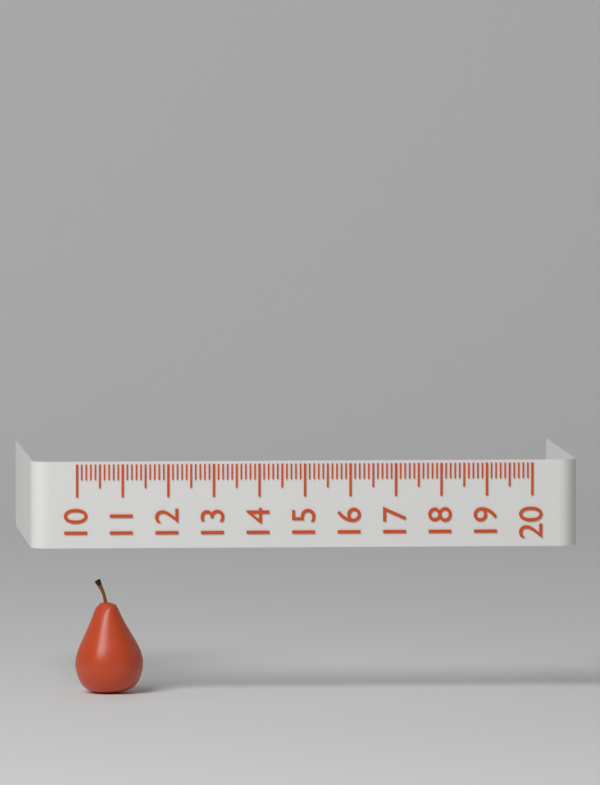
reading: 11.5 (no unit)
